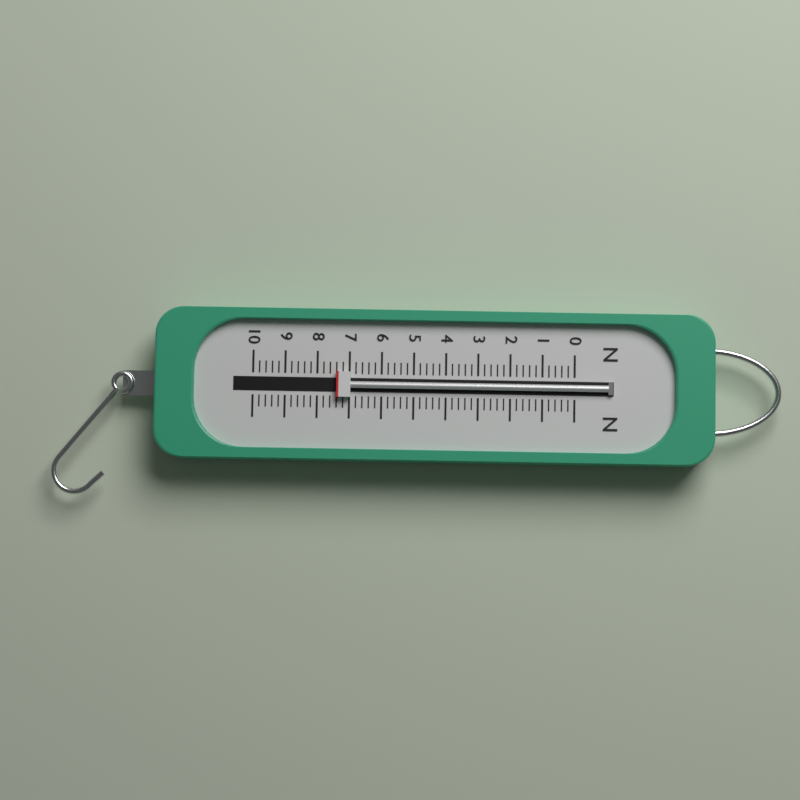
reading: 7.4 N
